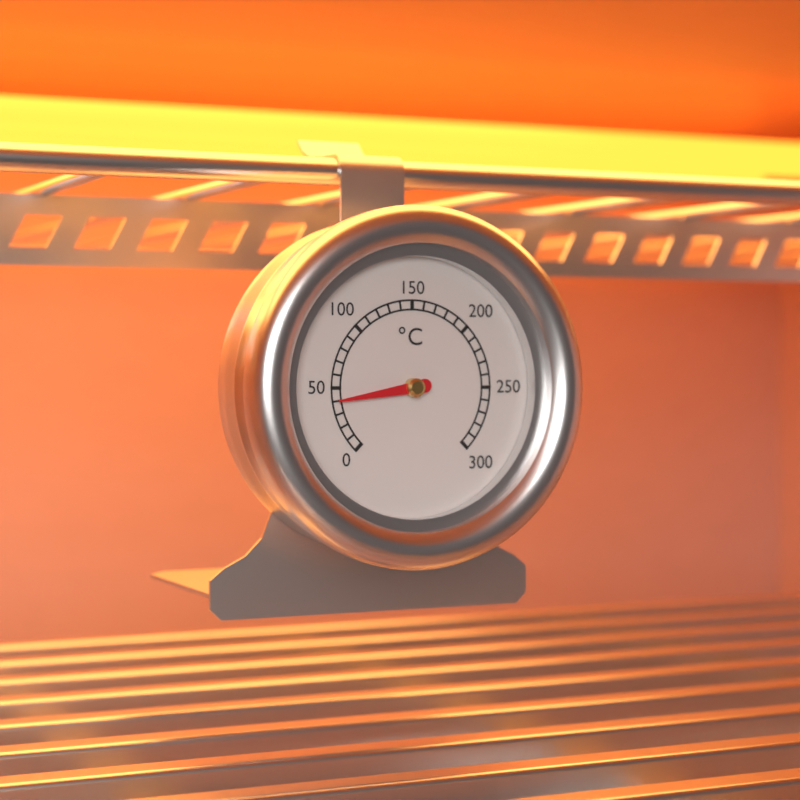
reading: 40 °C
